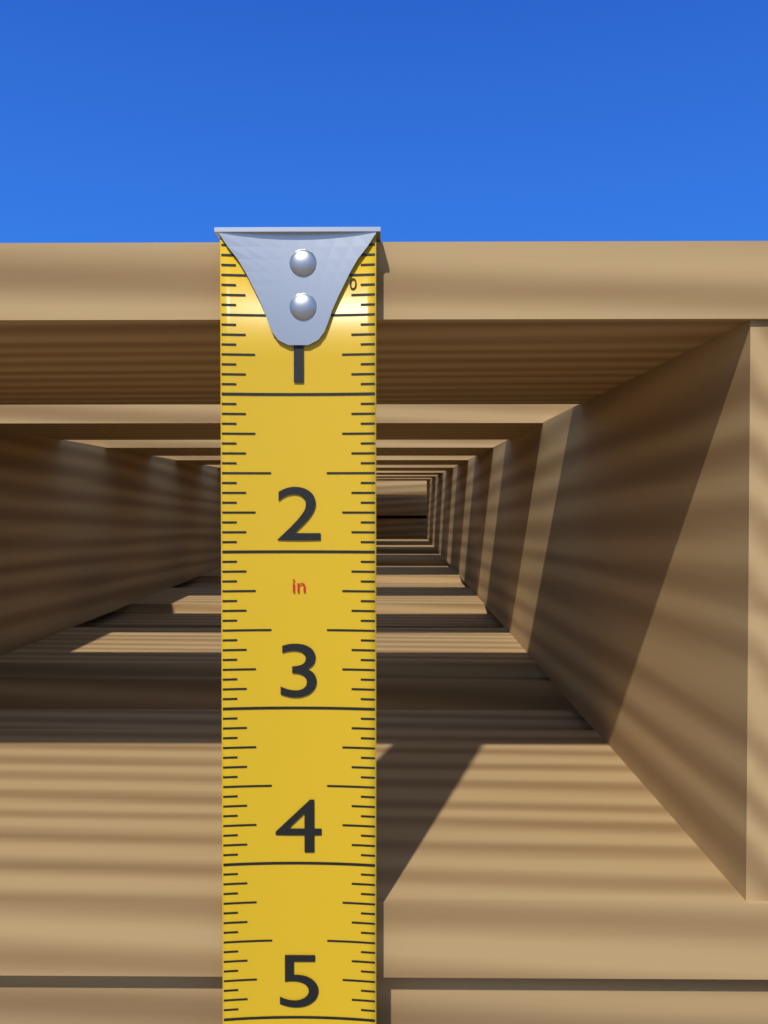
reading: 4.8125 in
